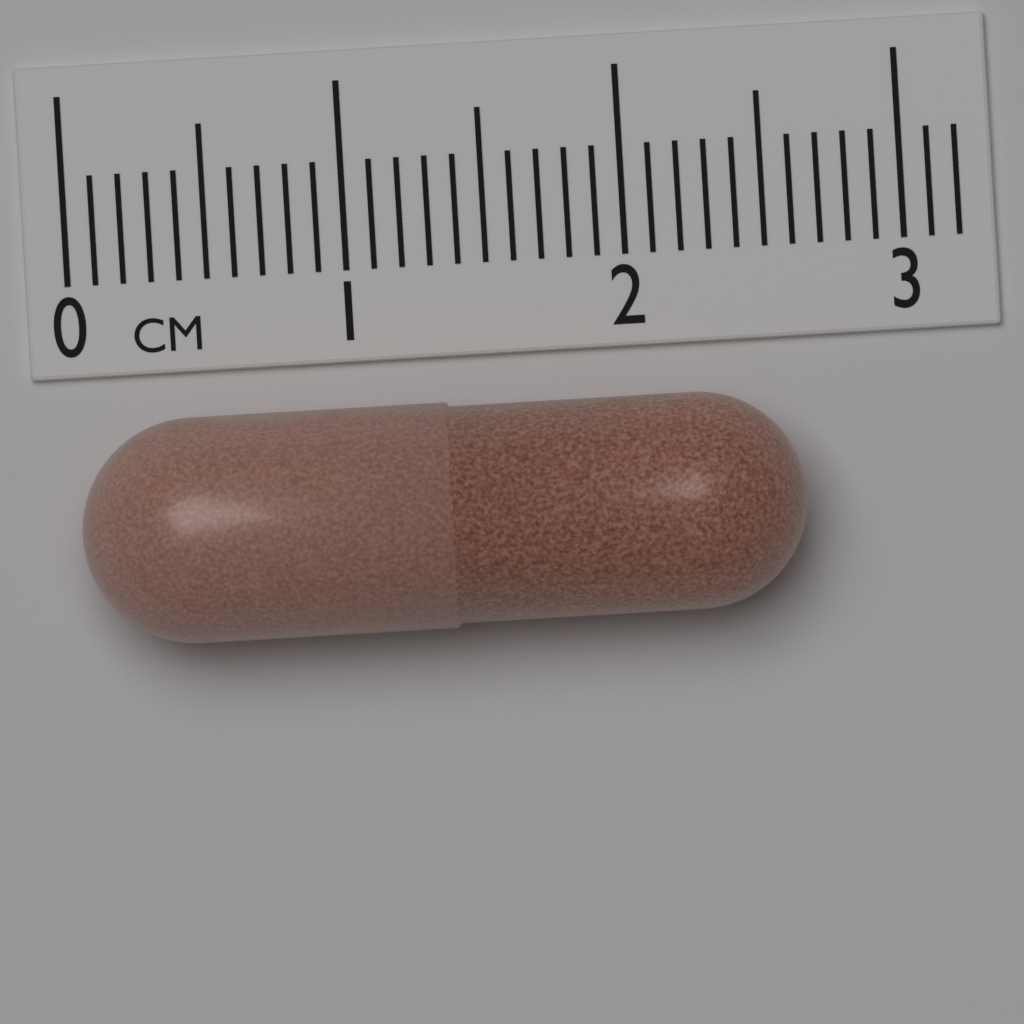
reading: 2.6 cm
